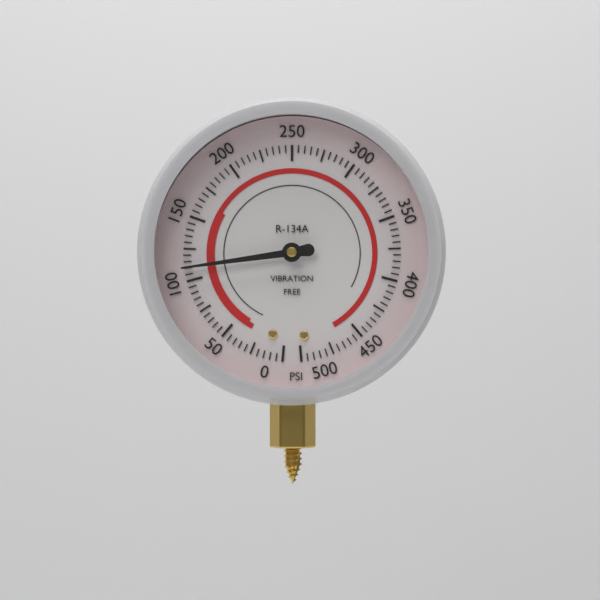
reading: 110 psi
